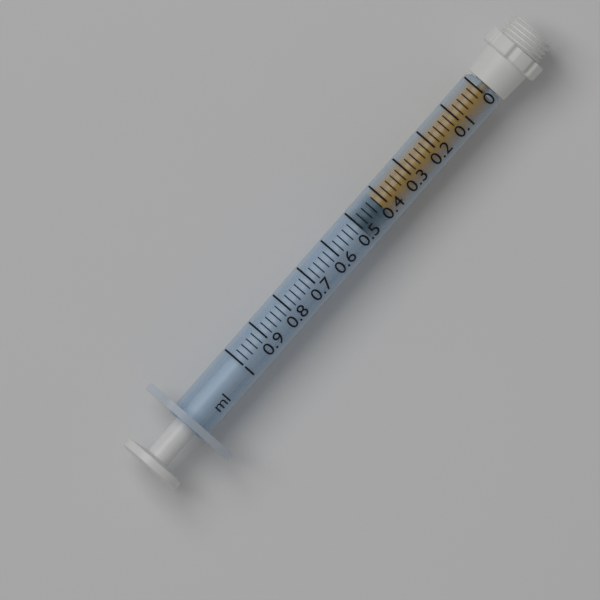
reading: 0.42 ml
